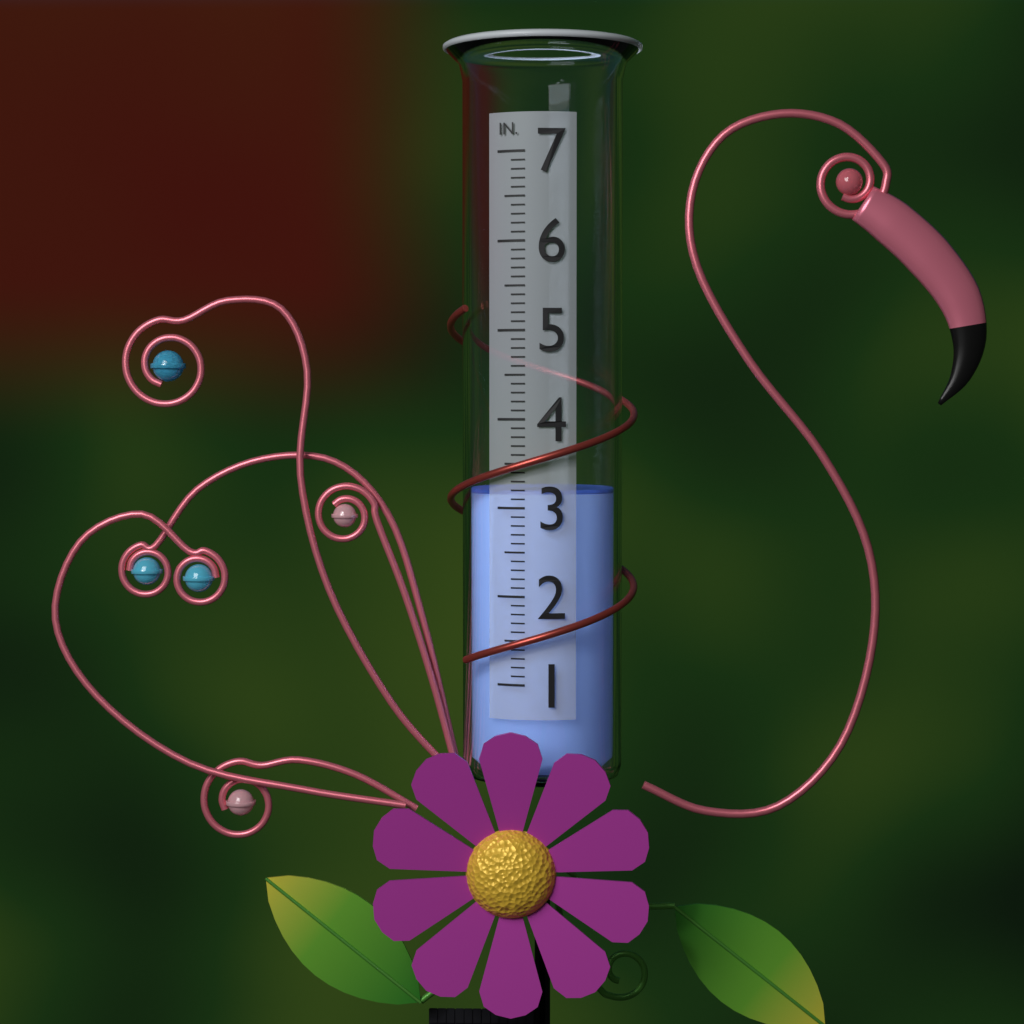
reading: 3.2 in
